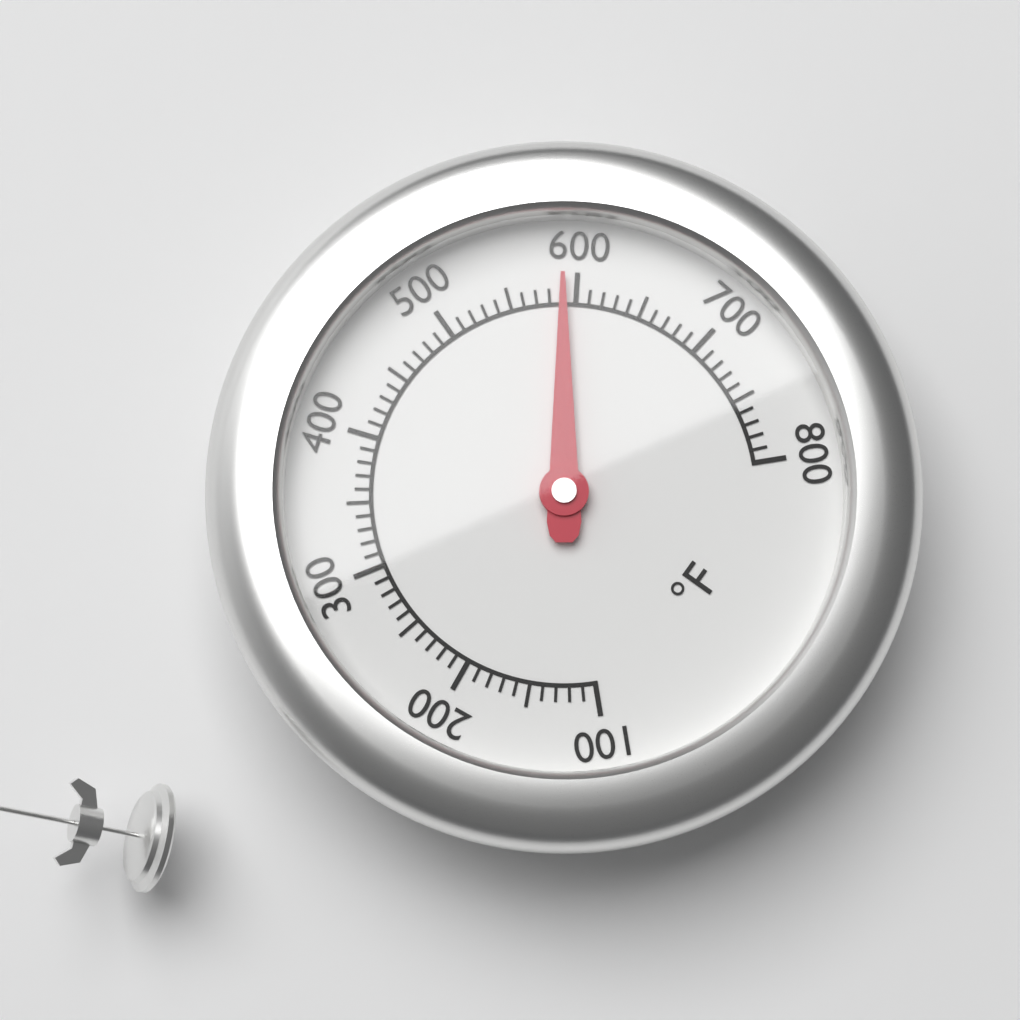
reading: 590 °F
